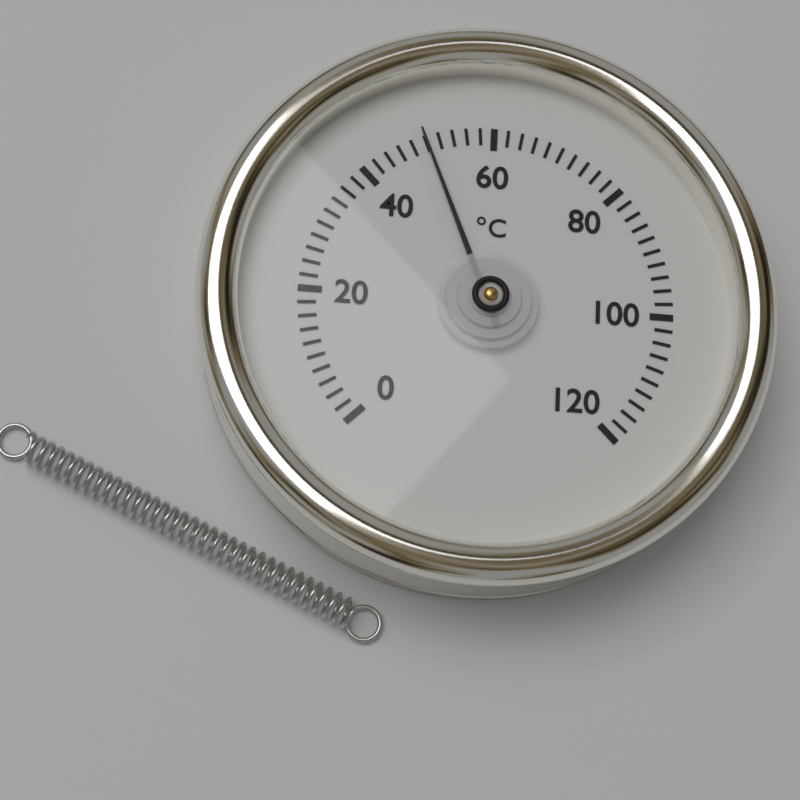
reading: 50 °C
